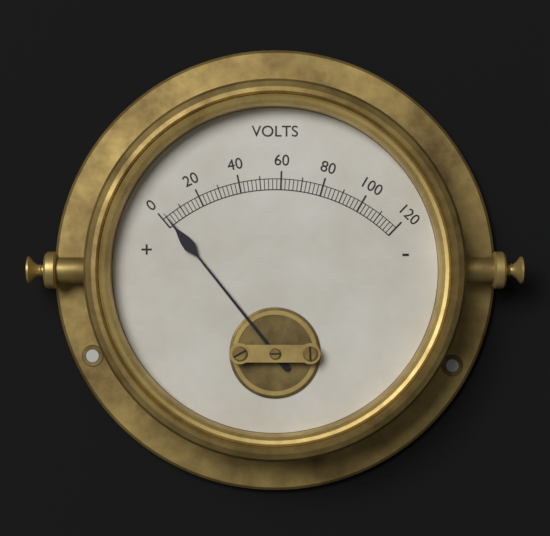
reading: 2 V
